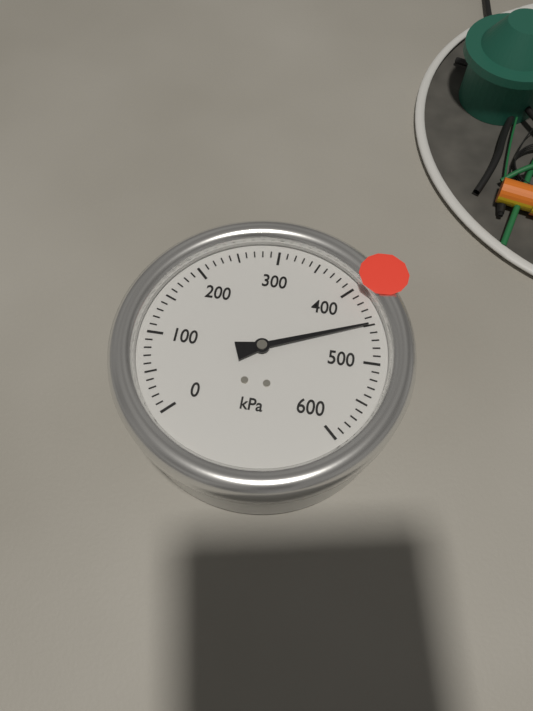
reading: 450 kPa
